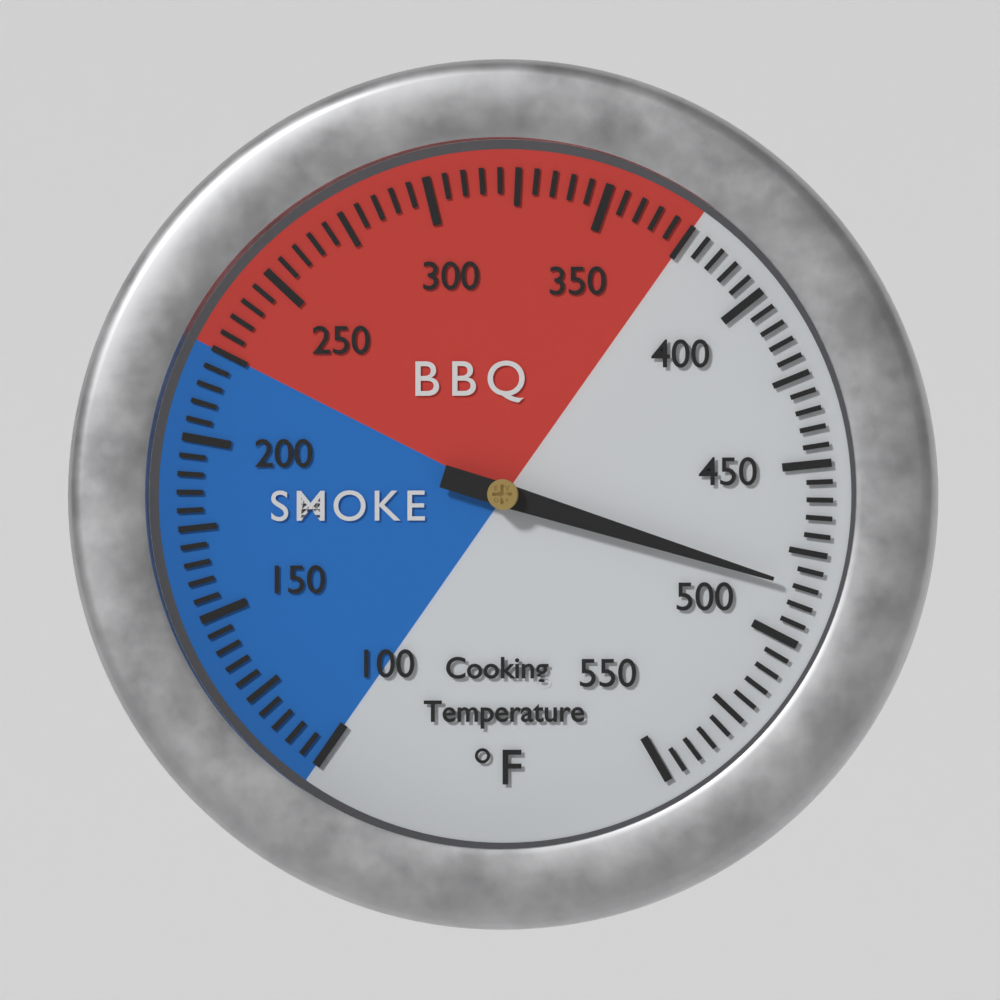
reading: 485 °F
